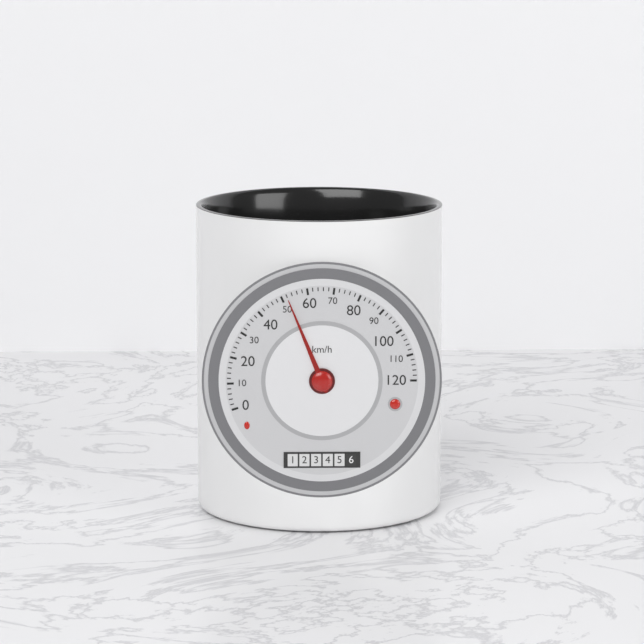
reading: 52 km/h
